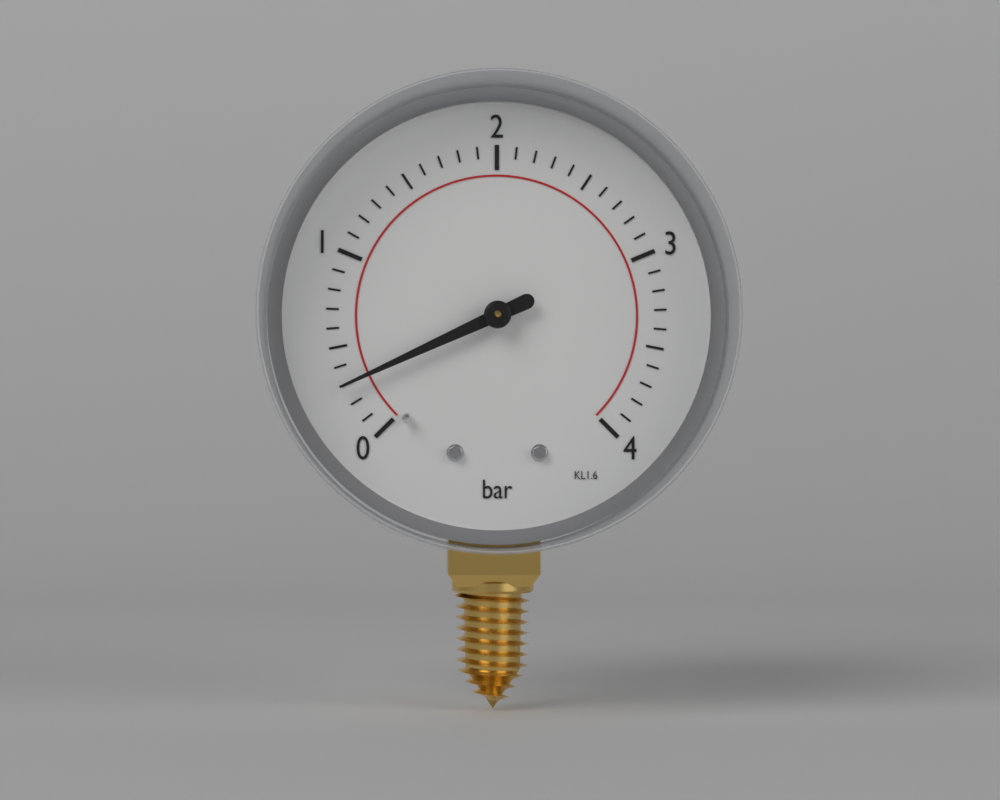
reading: 0.3 bar
